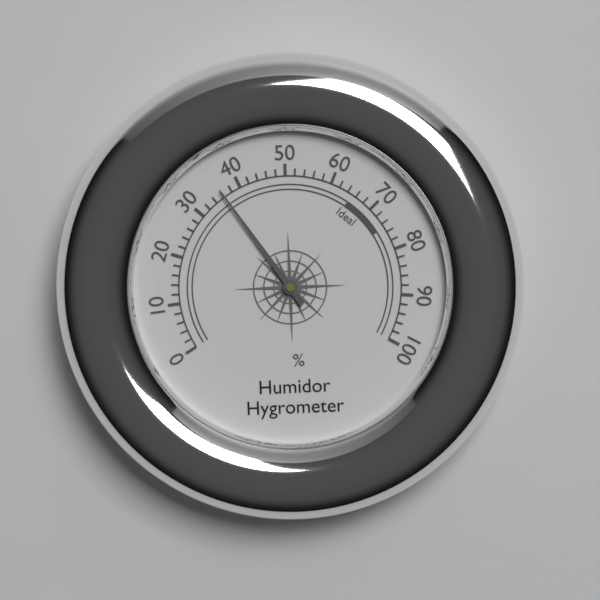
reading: 36 %
